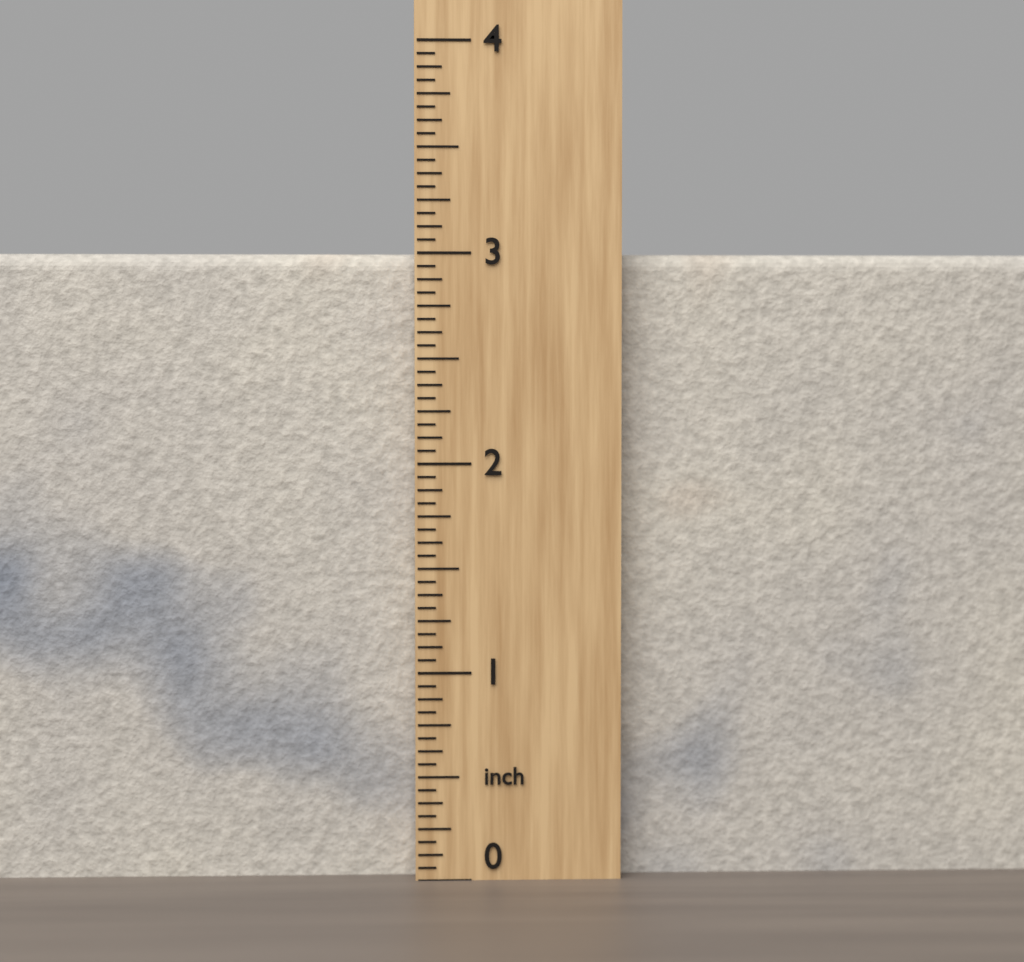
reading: 3.0000 inch
